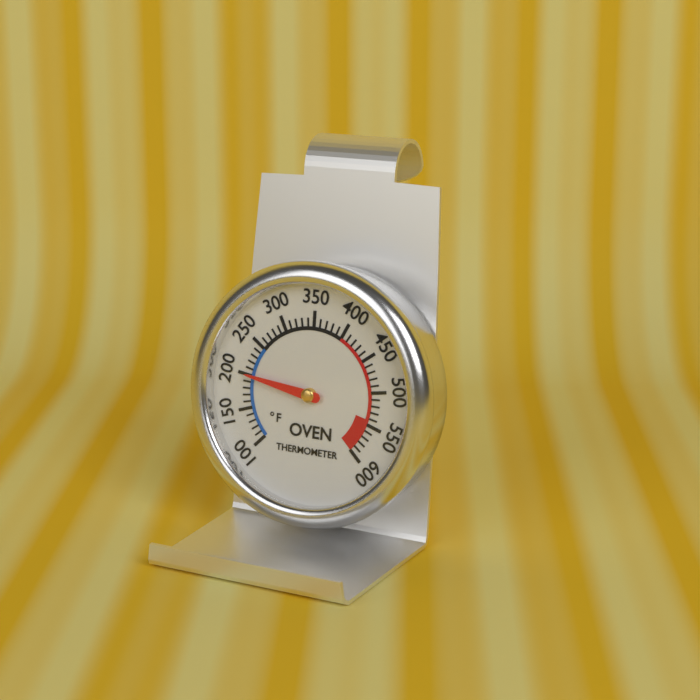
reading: 200 °F
